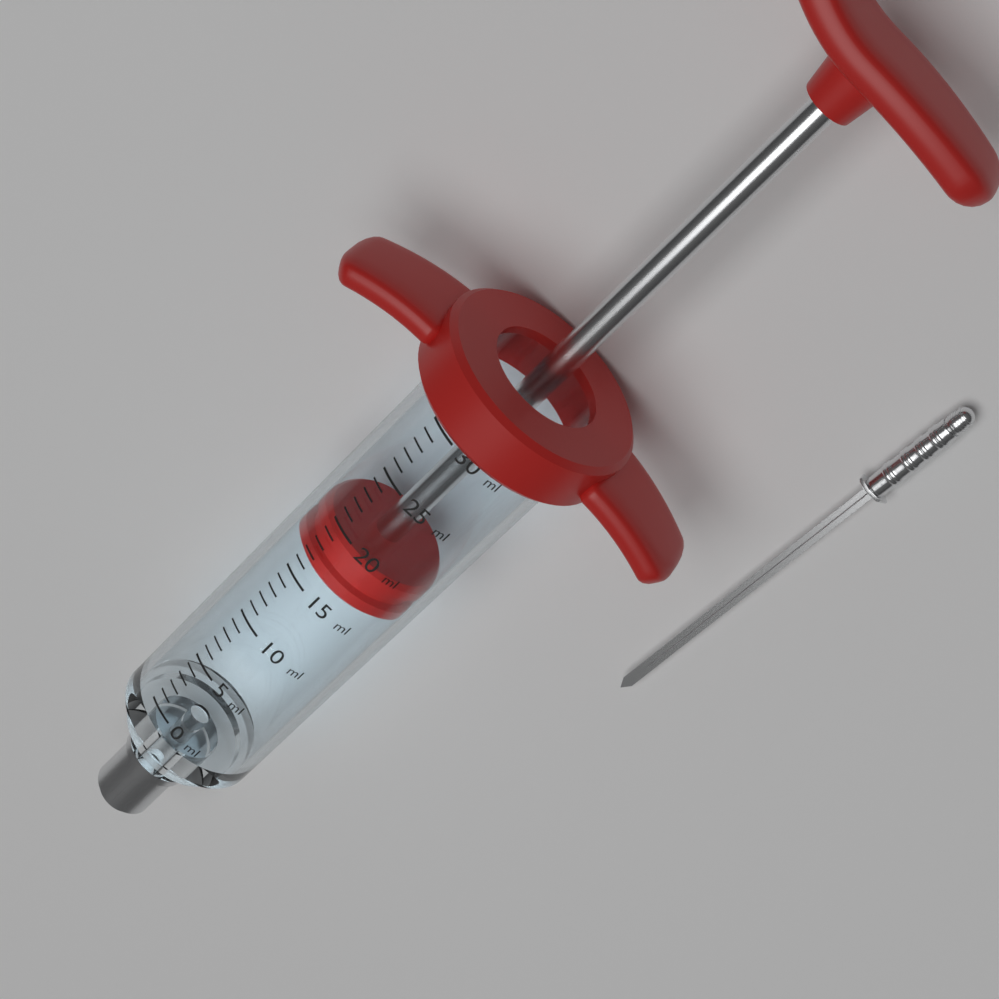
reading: 16 ml
